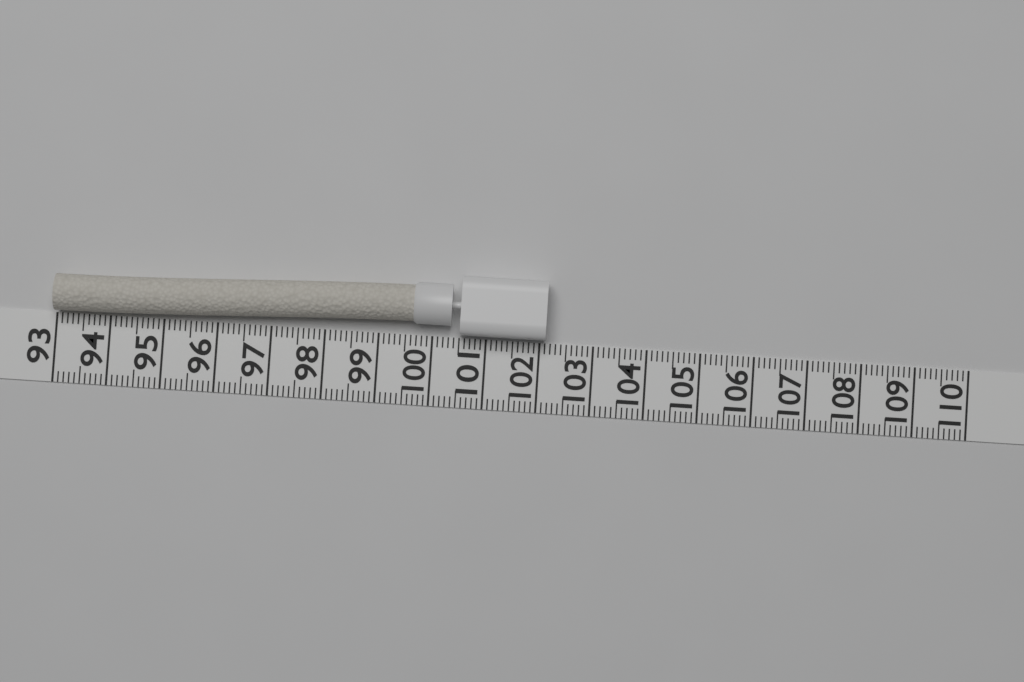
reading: 102.1 (no unit)
